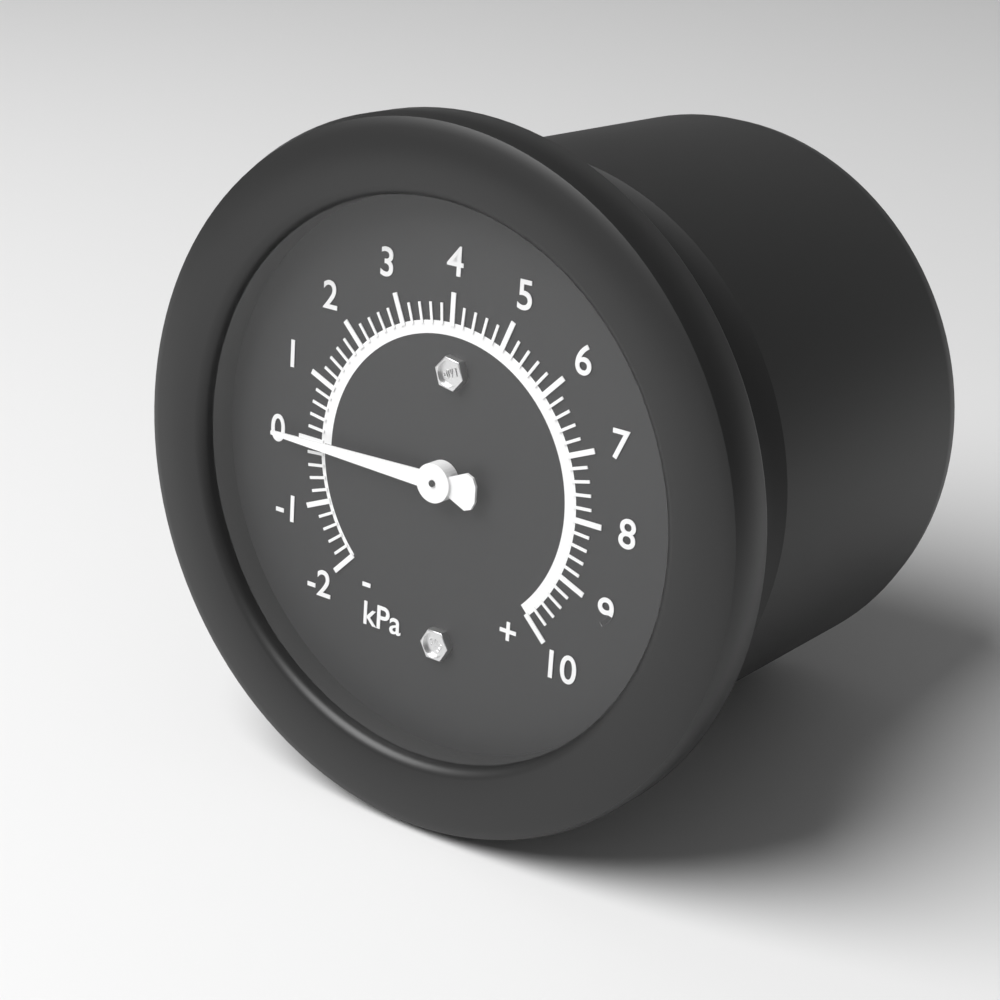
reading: 0.0 kPa
